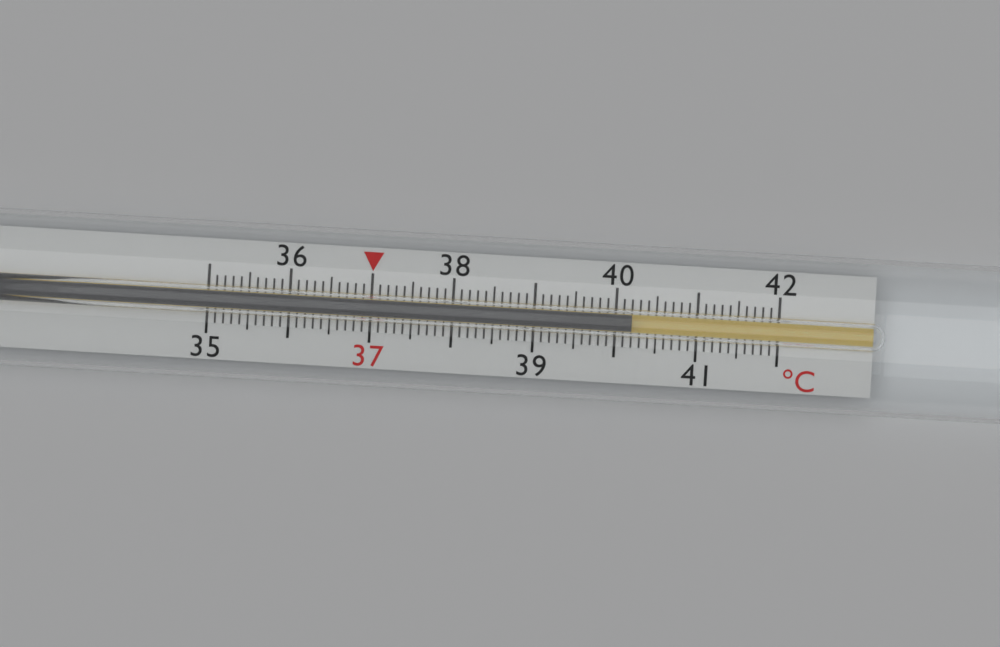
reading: 40.2 °C
